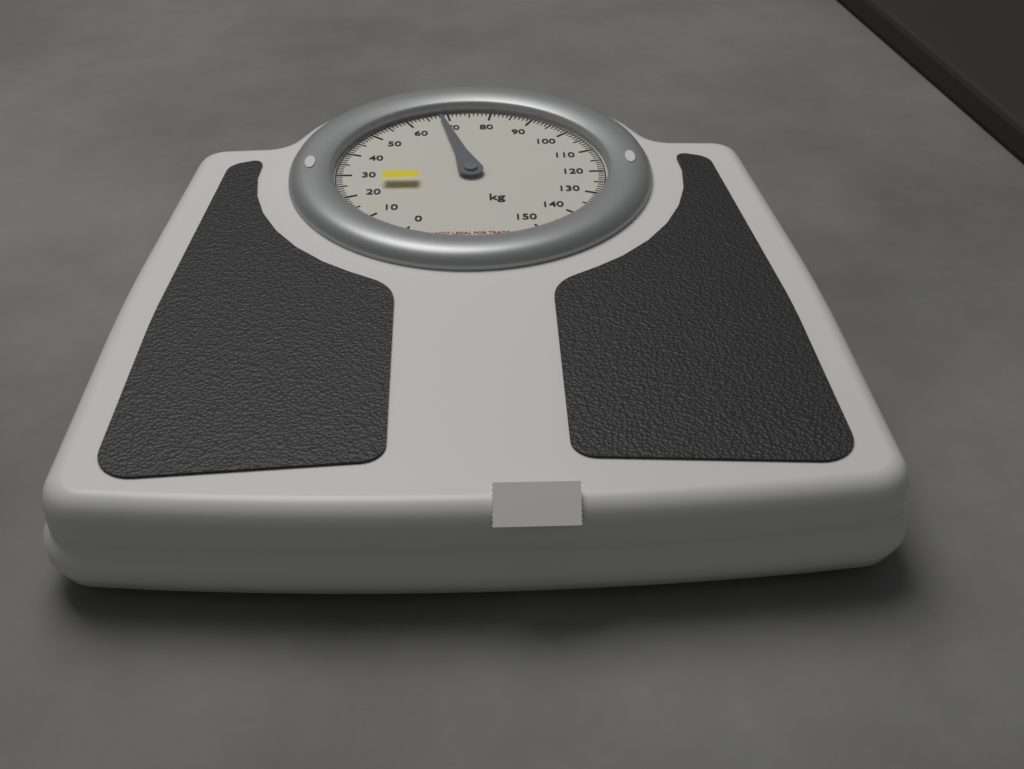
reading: 68 kg
